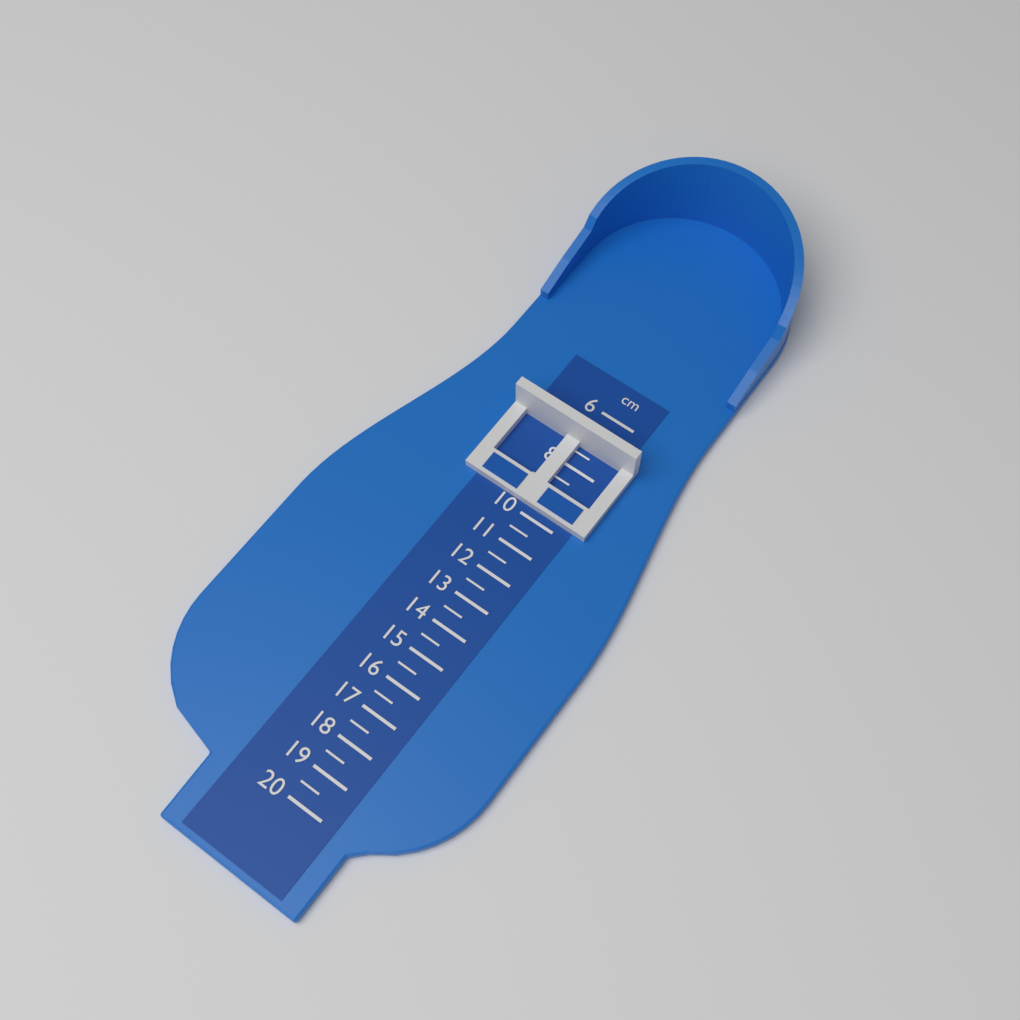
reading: 7.0 cm
